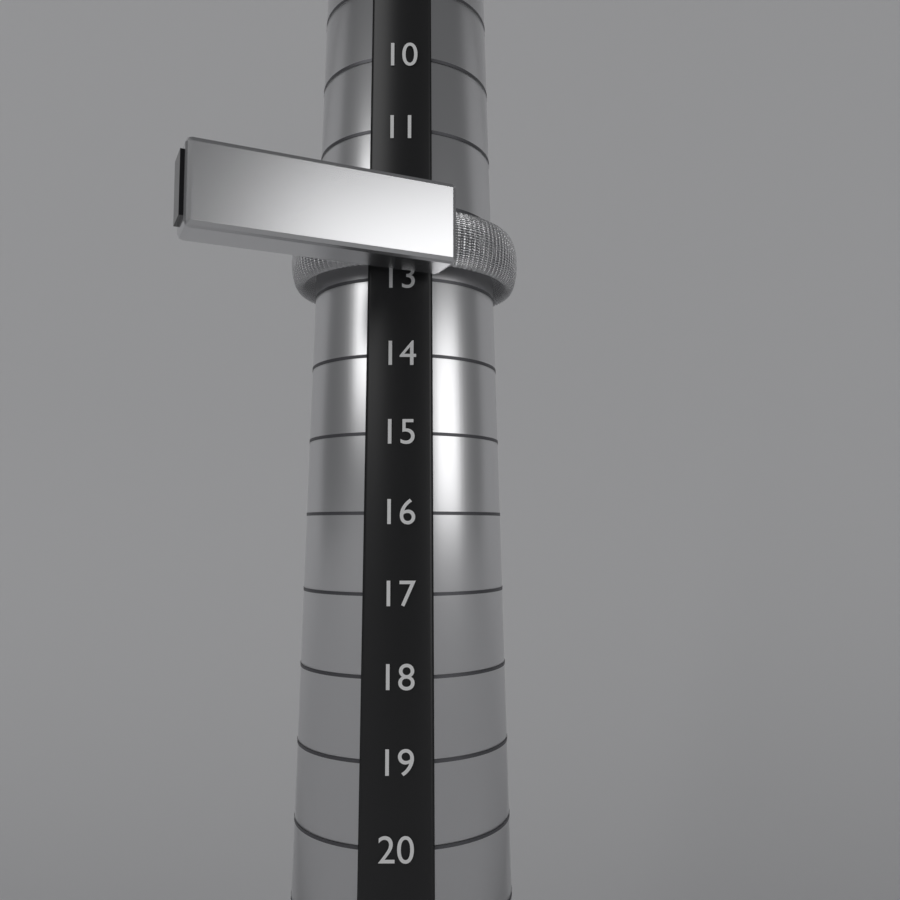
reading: 13 (no unit)
